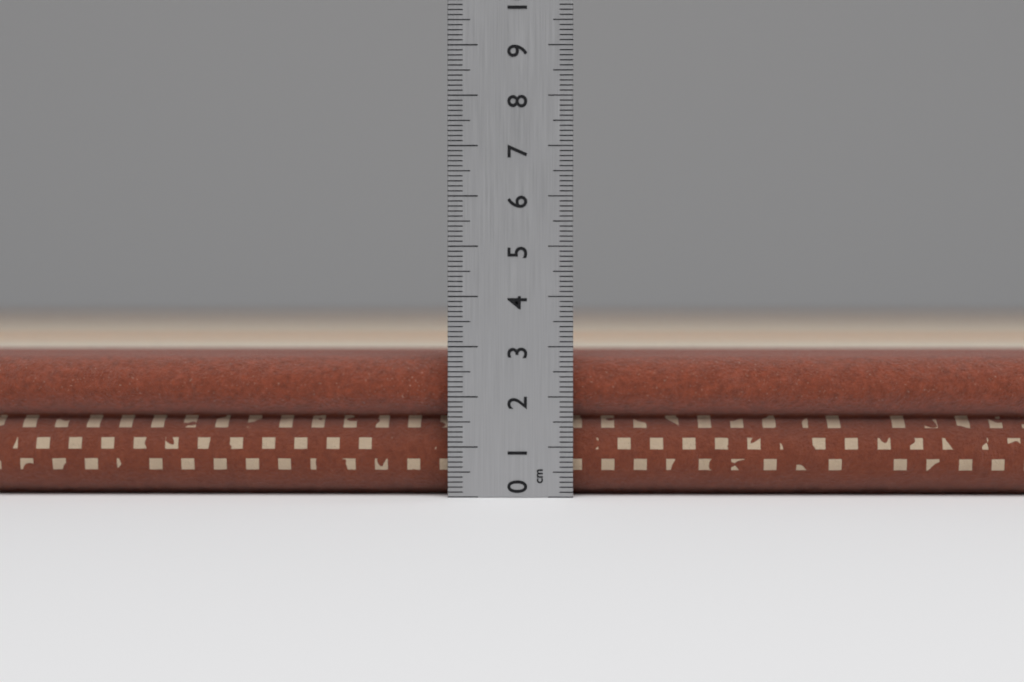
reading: 2.8 cm
